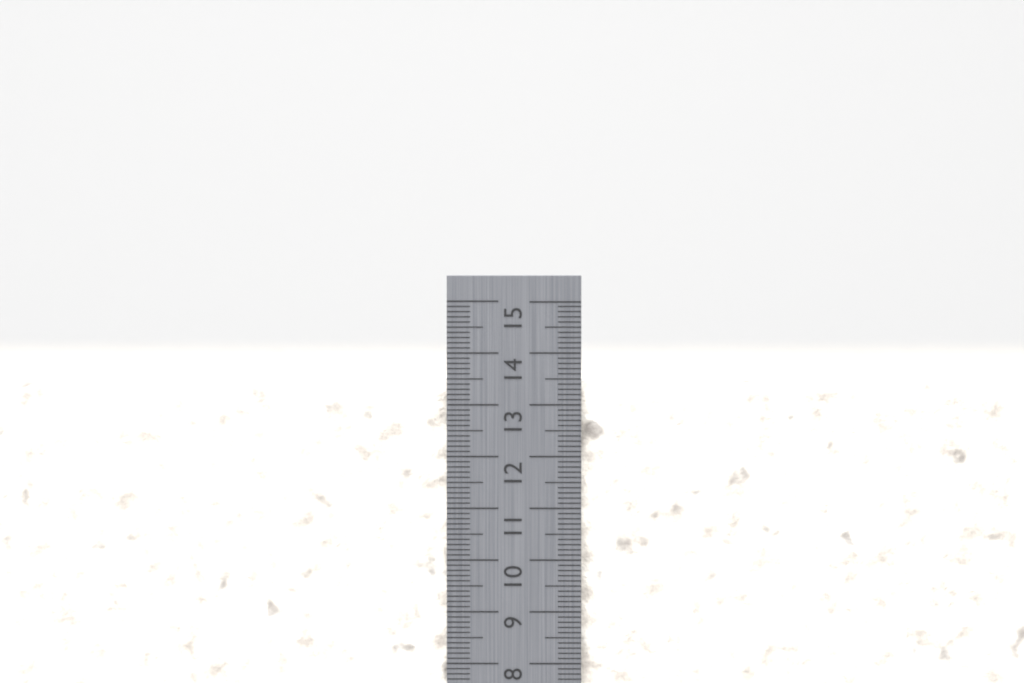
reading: 13.5 cm
